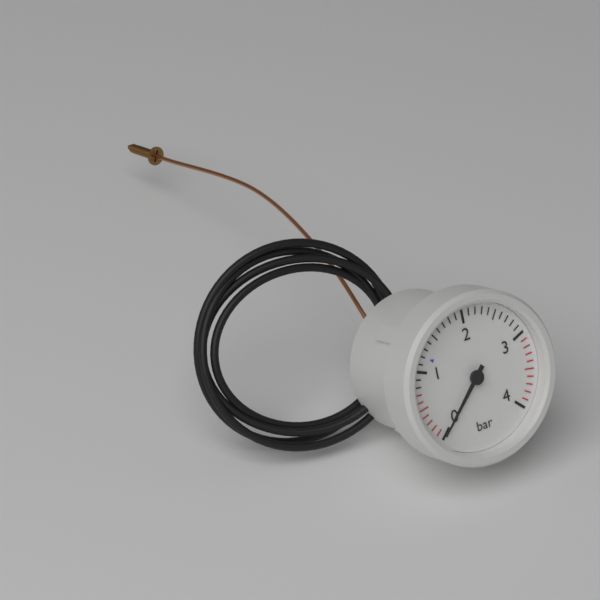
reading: 0.0 bar
